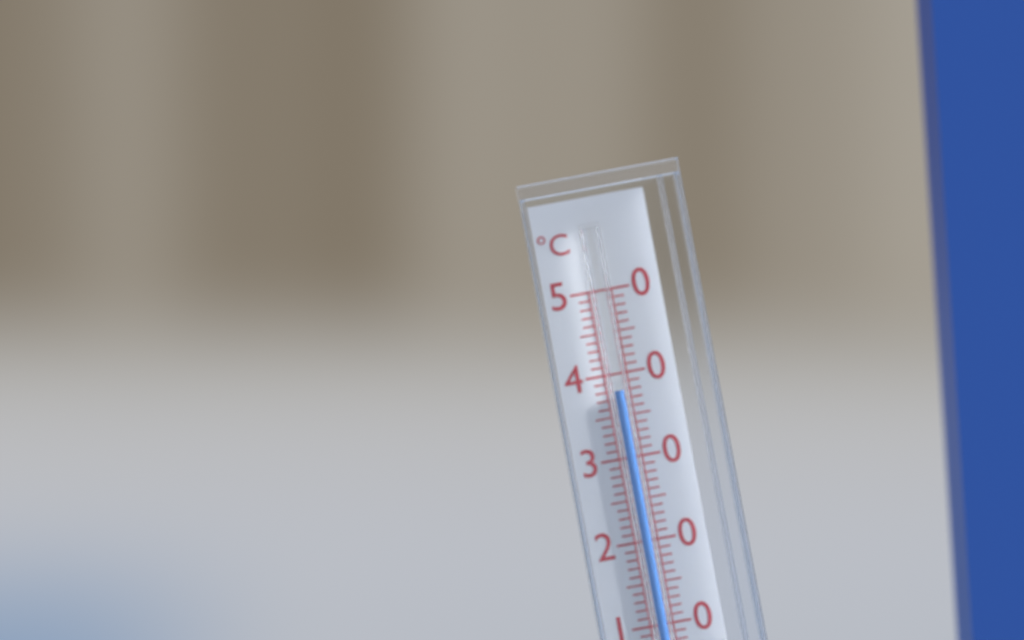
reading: 38 °C
